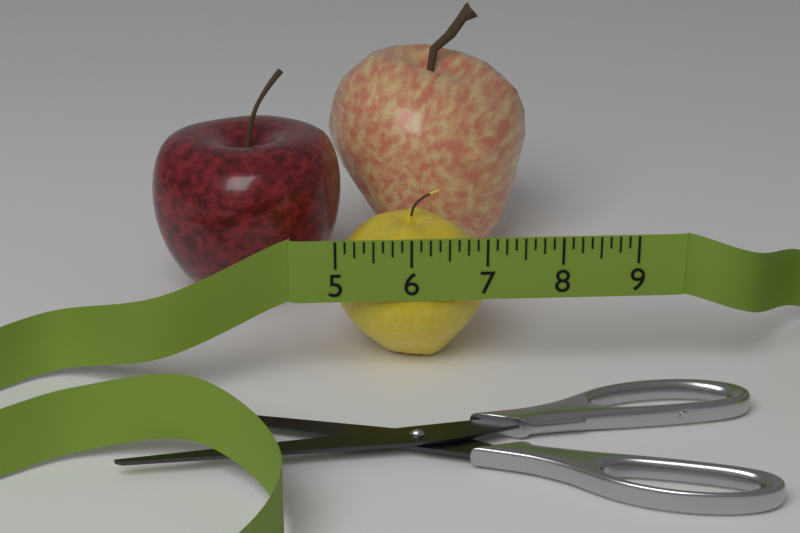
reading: 7.125 (no unit)
